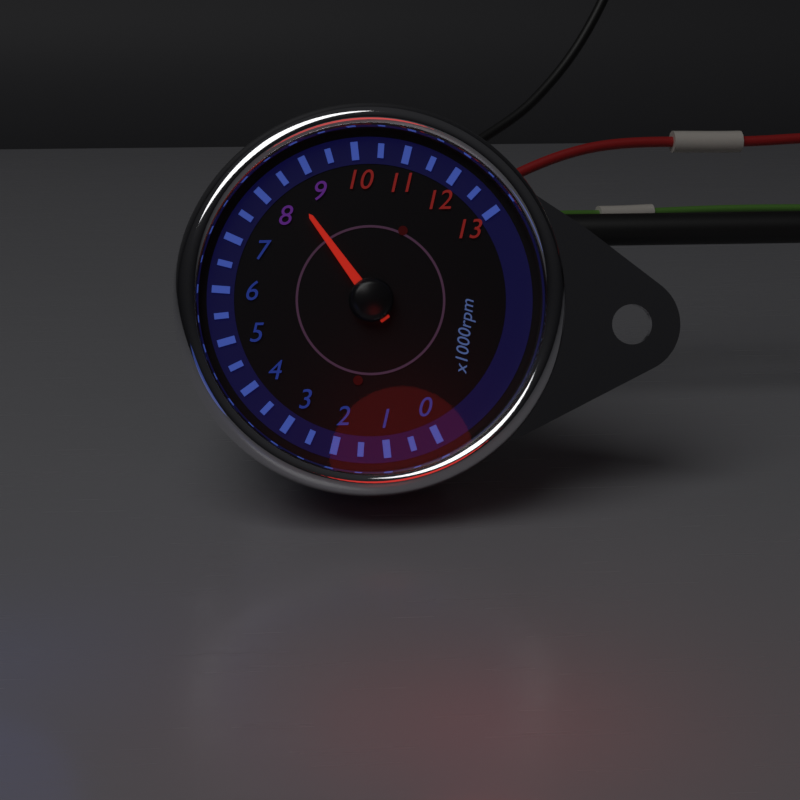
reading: 8500 rpm
